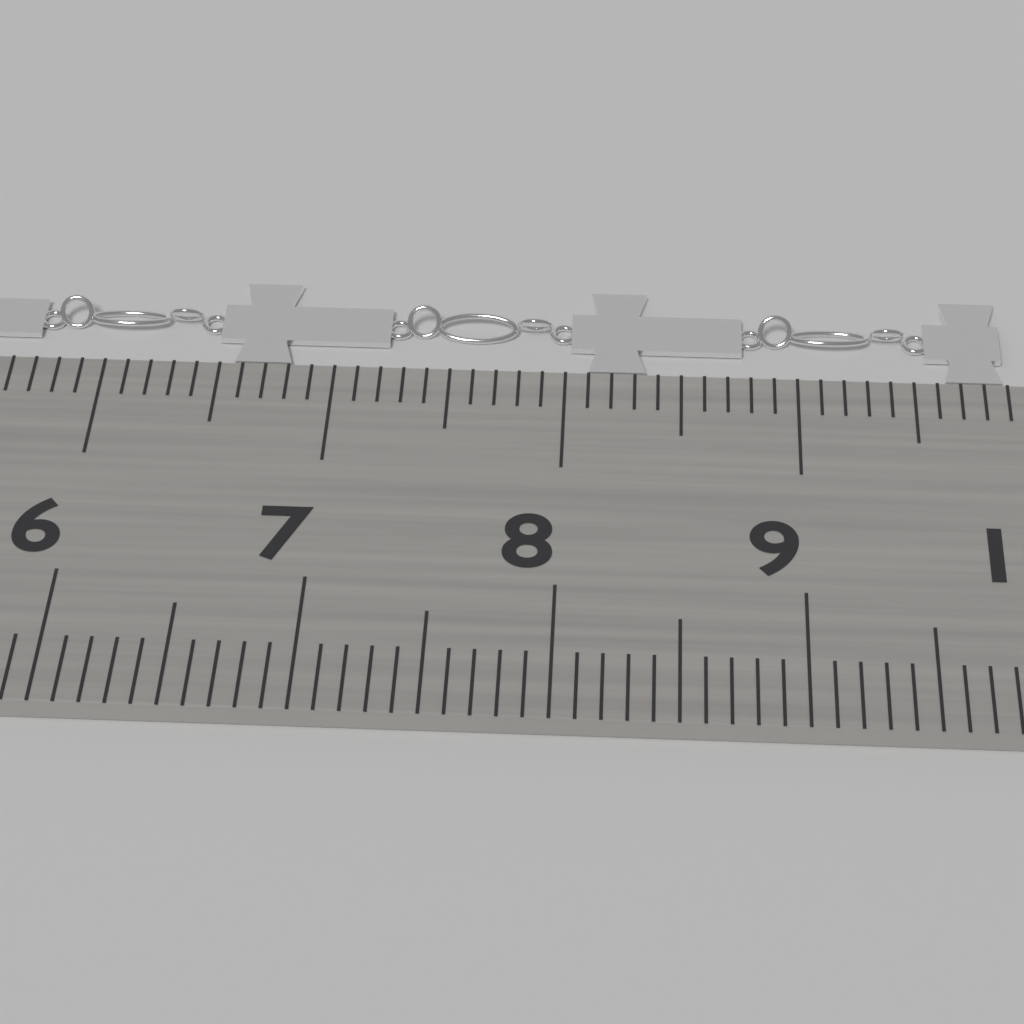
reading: 9.9 cm
